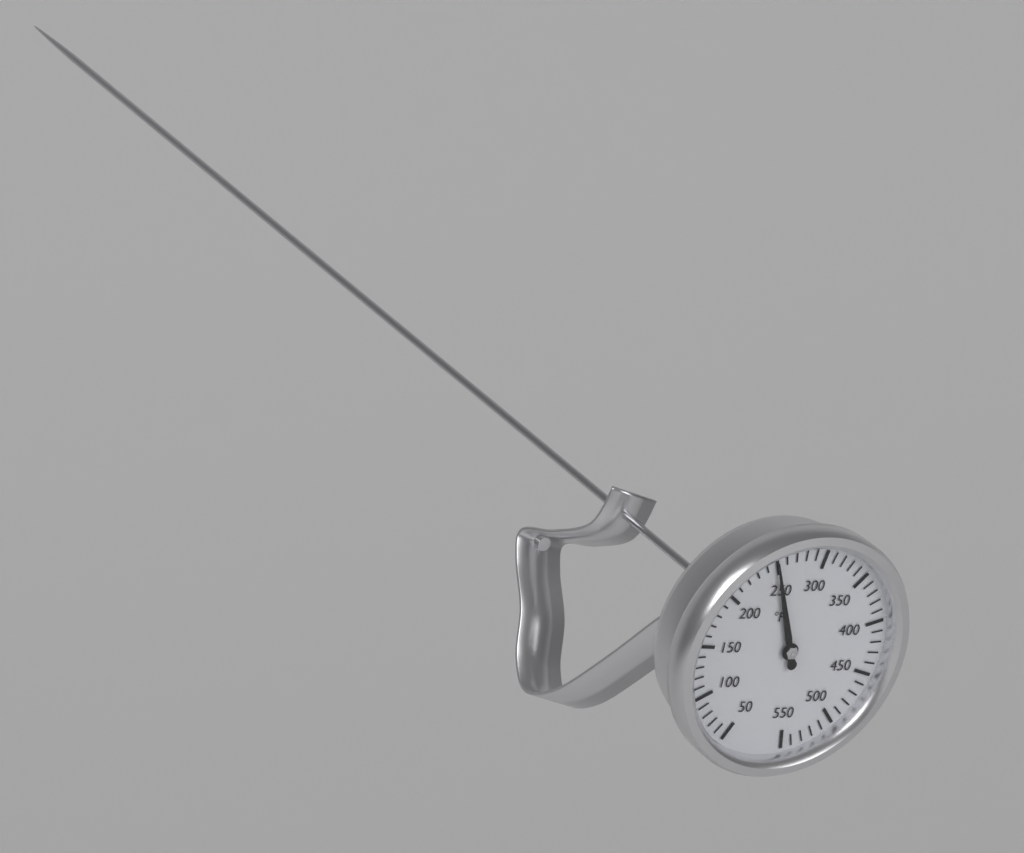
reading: 250 °F
